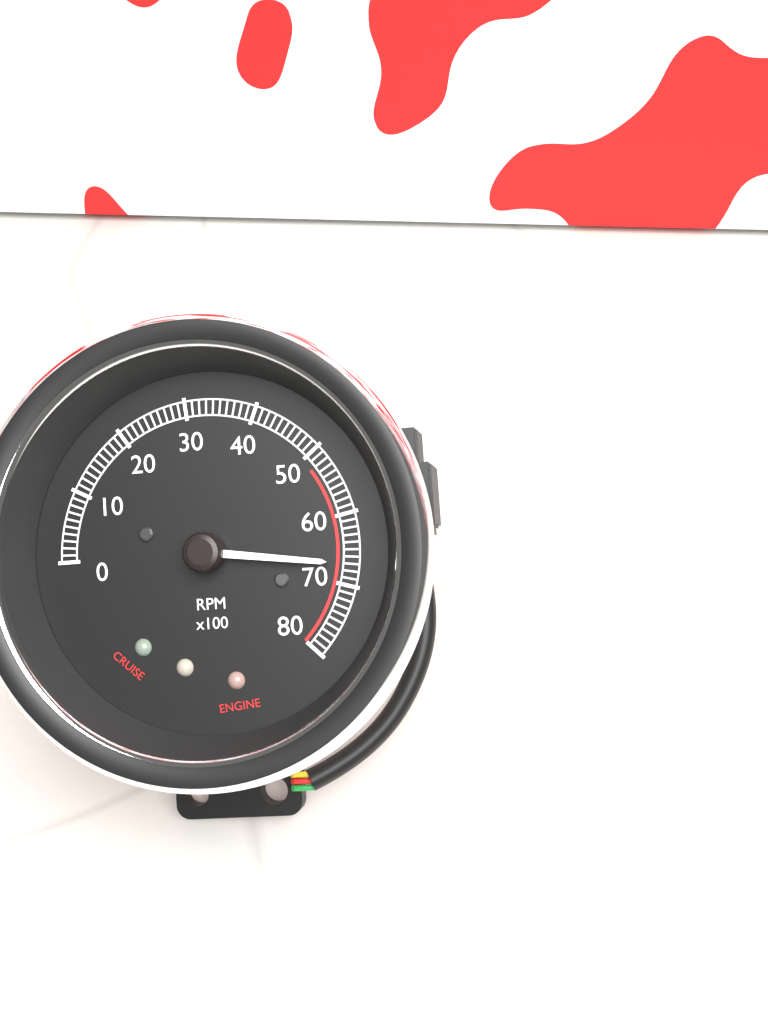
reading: 6700 RPM
